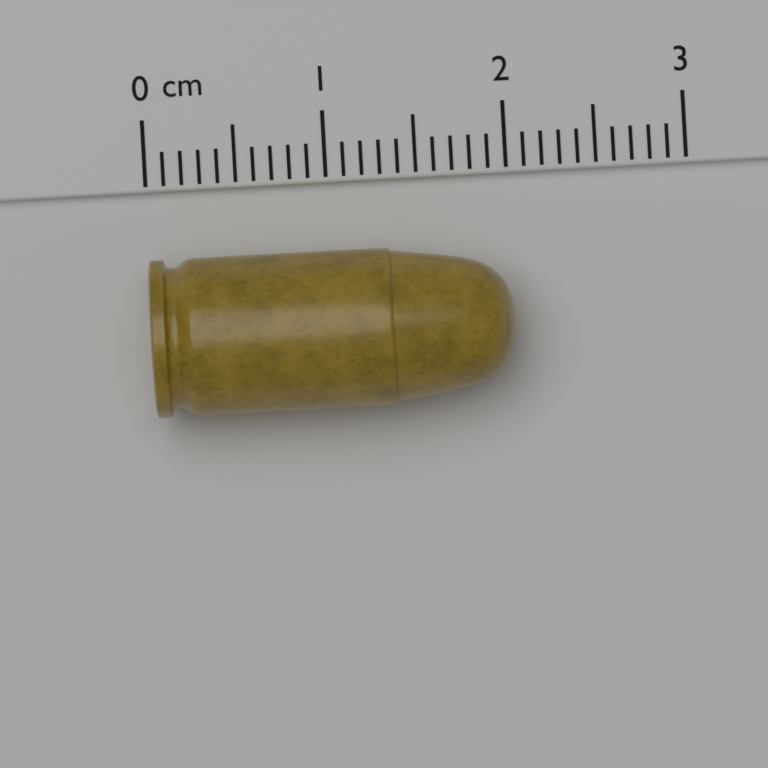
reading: 2.0 cm
